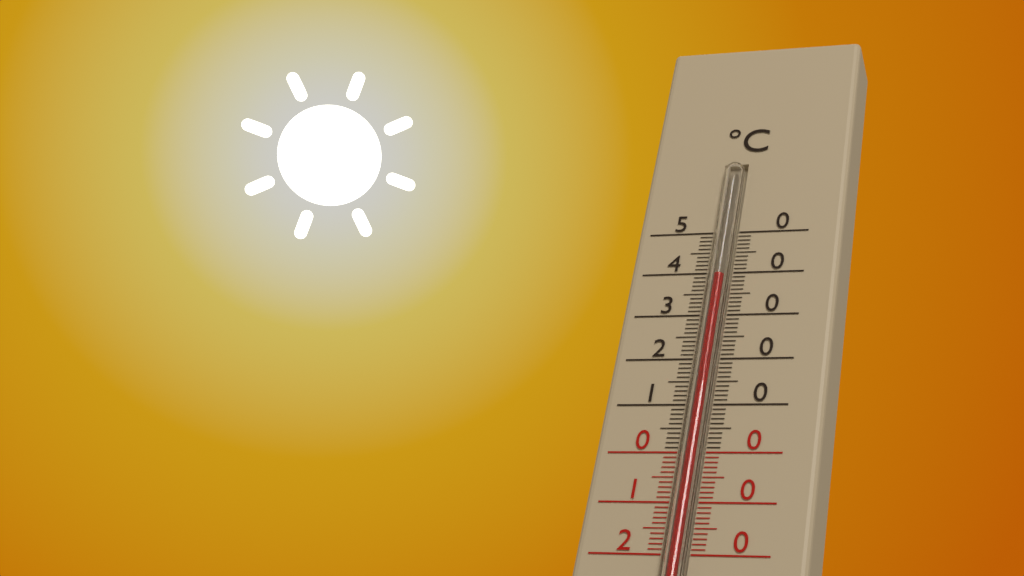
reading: 39 °C
